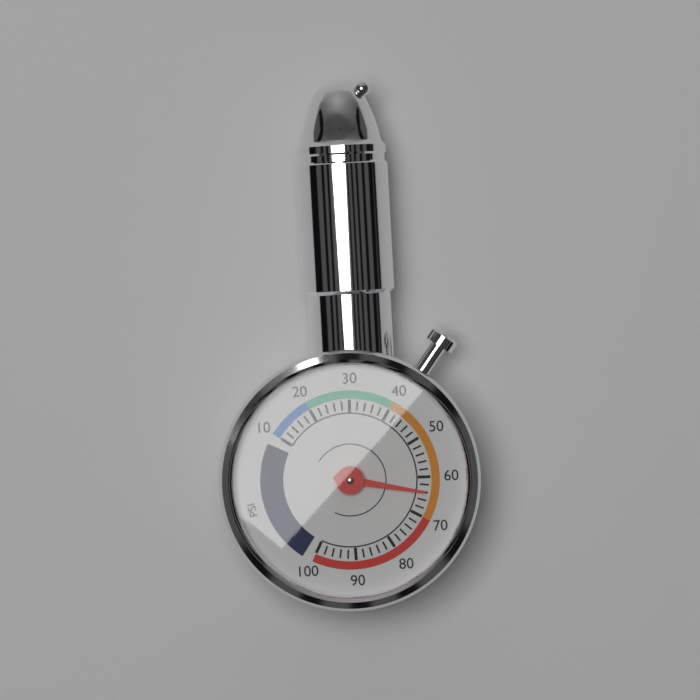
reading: 64 psi
